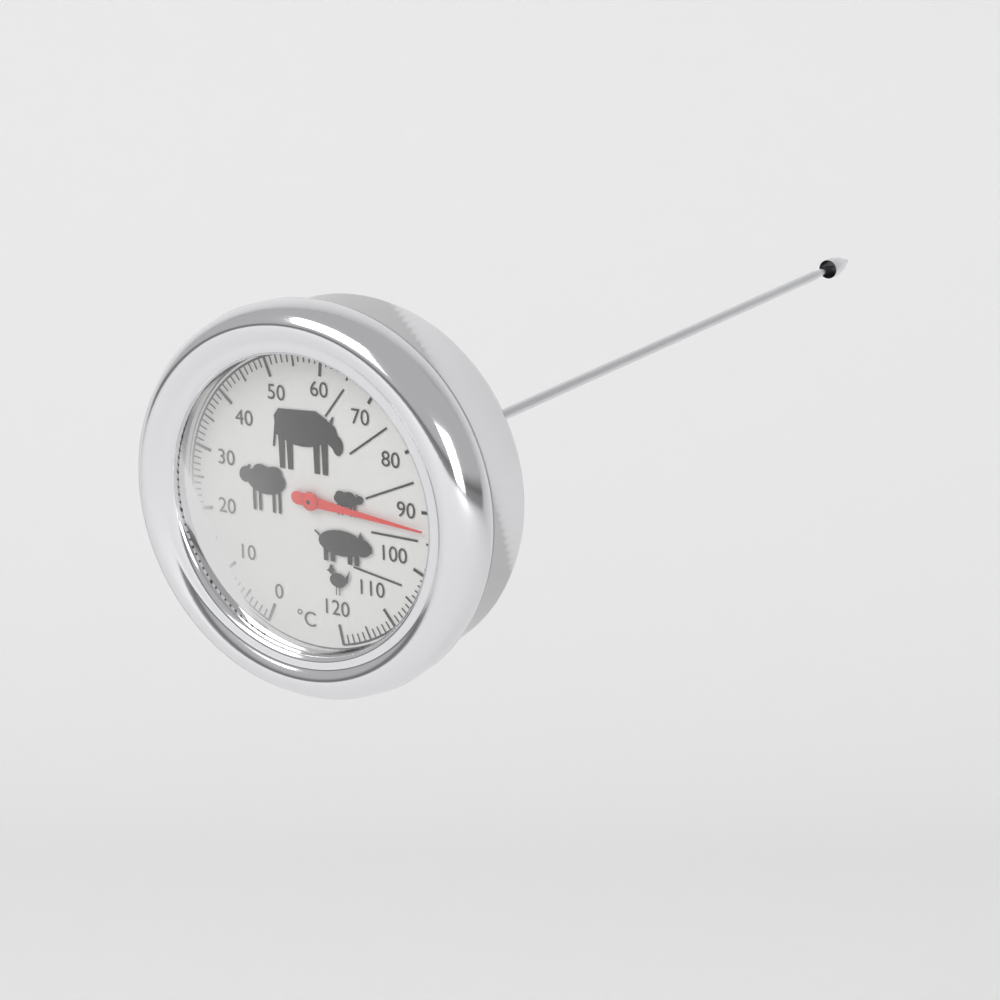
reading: 93 °C
